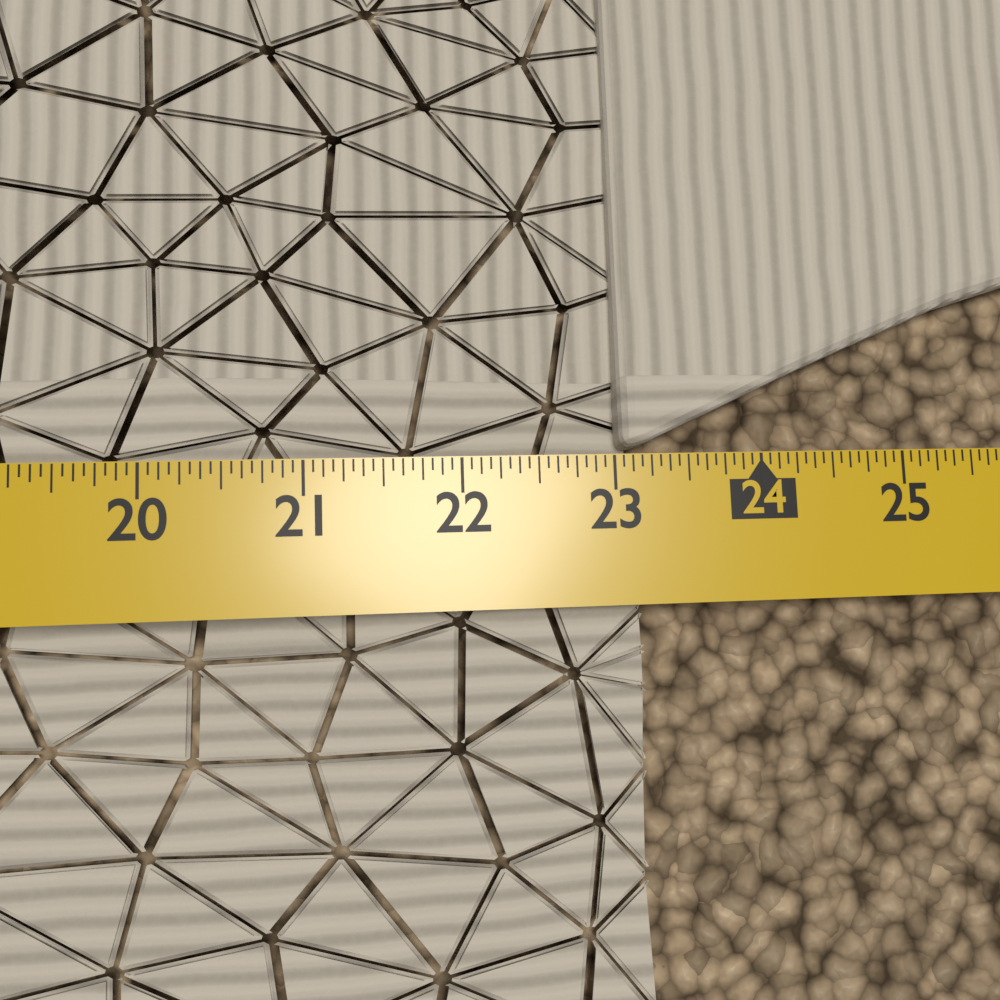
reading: 23.1875 in
